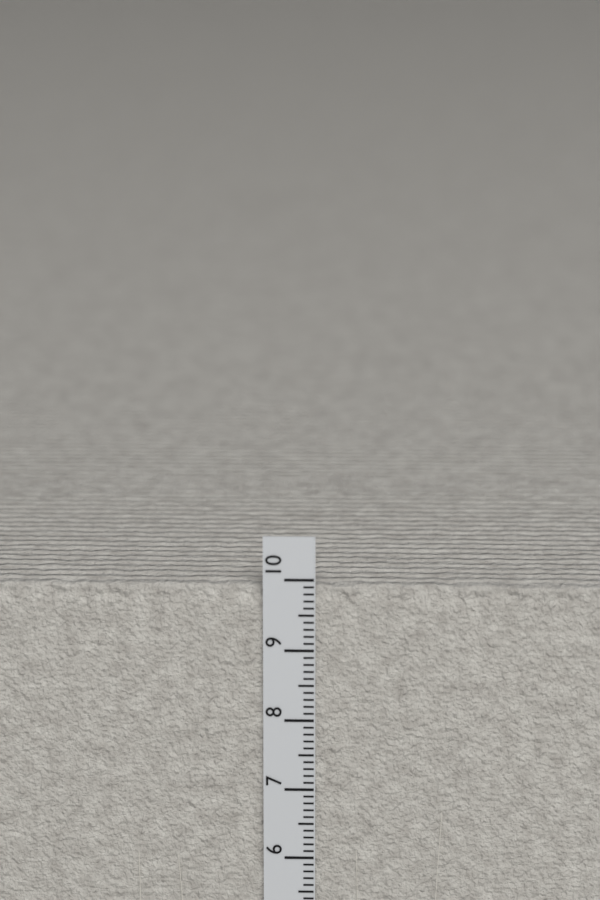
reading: 9.9 cm
